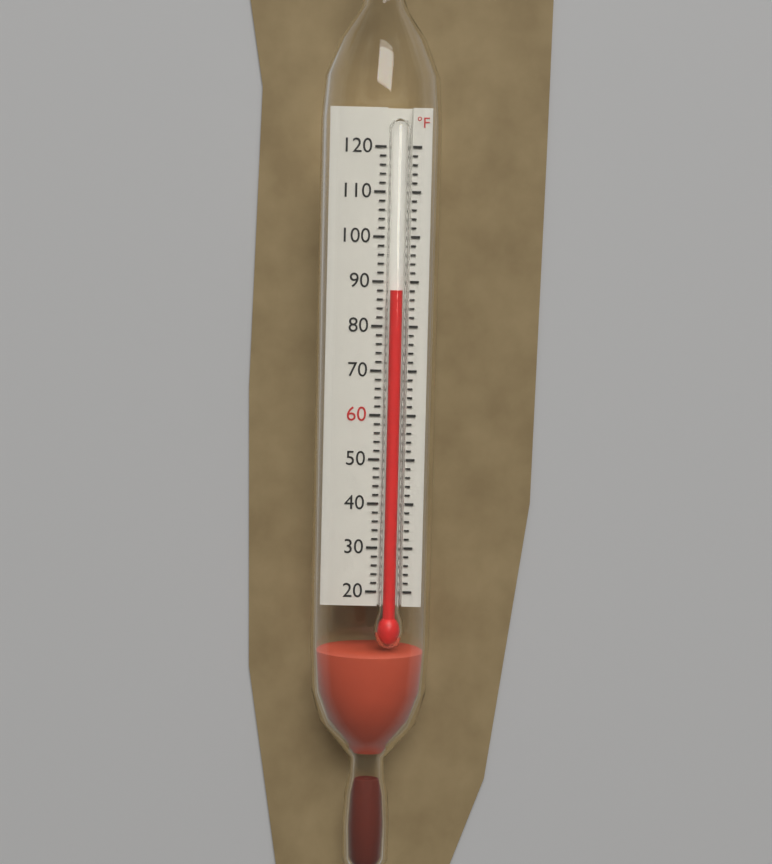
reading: 88 °F
